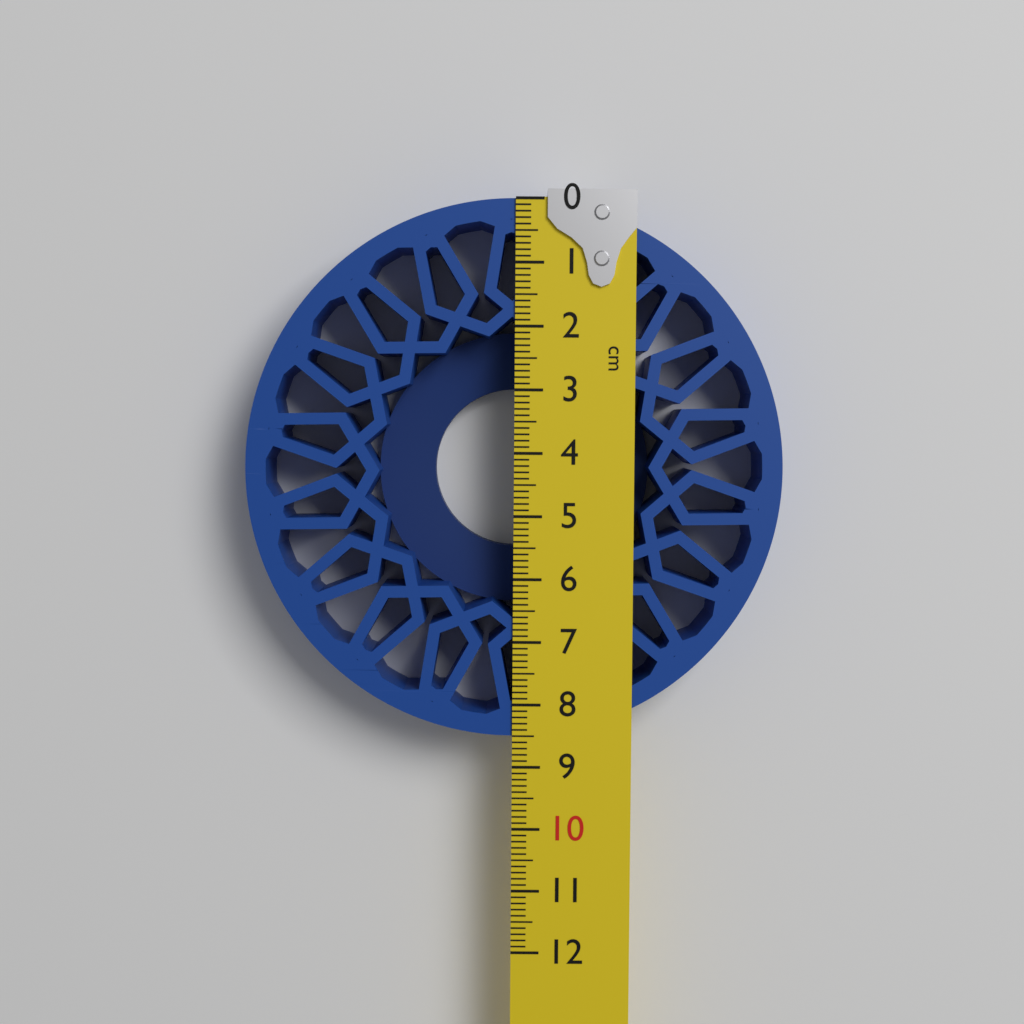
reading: 8.5 cm
